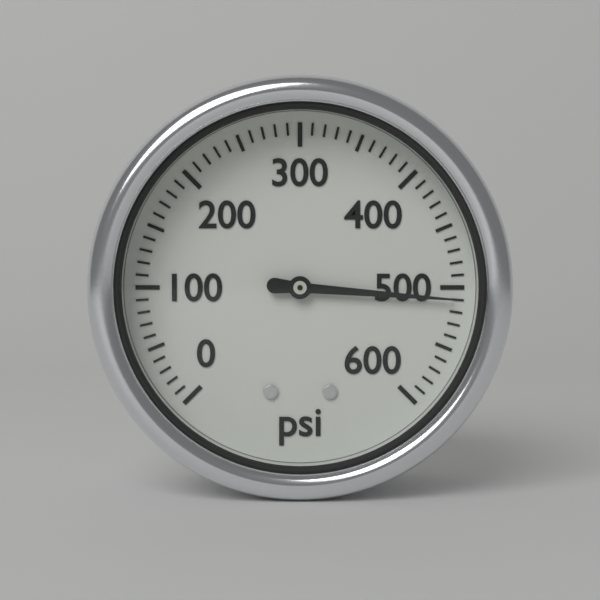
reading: 510 psi
